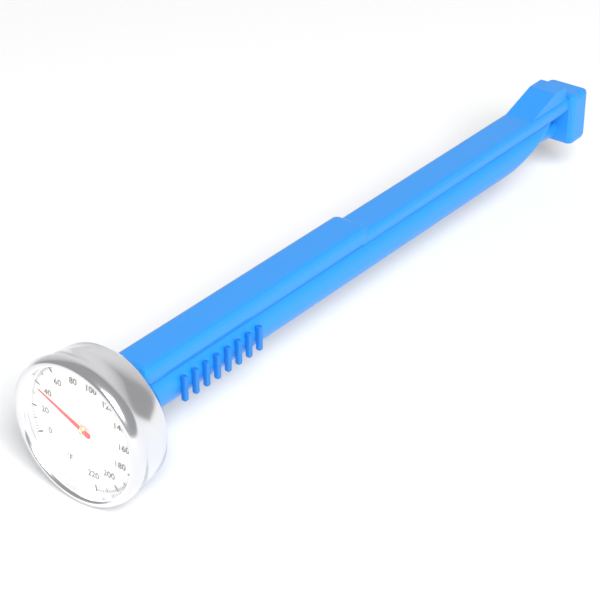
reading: 38 °F
